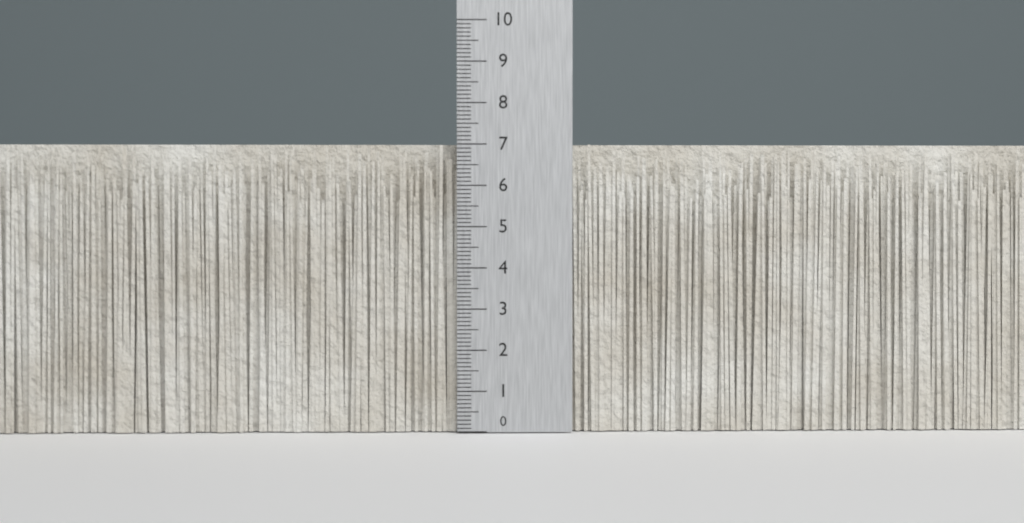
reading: 7.0 (no unit)
